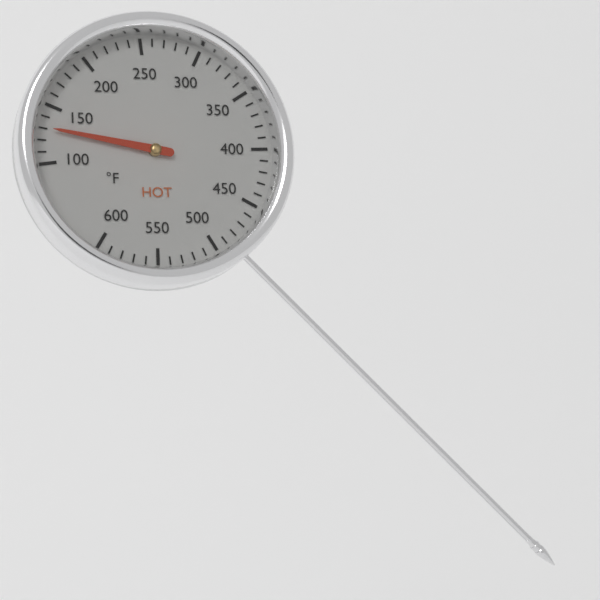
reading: 130 °F
